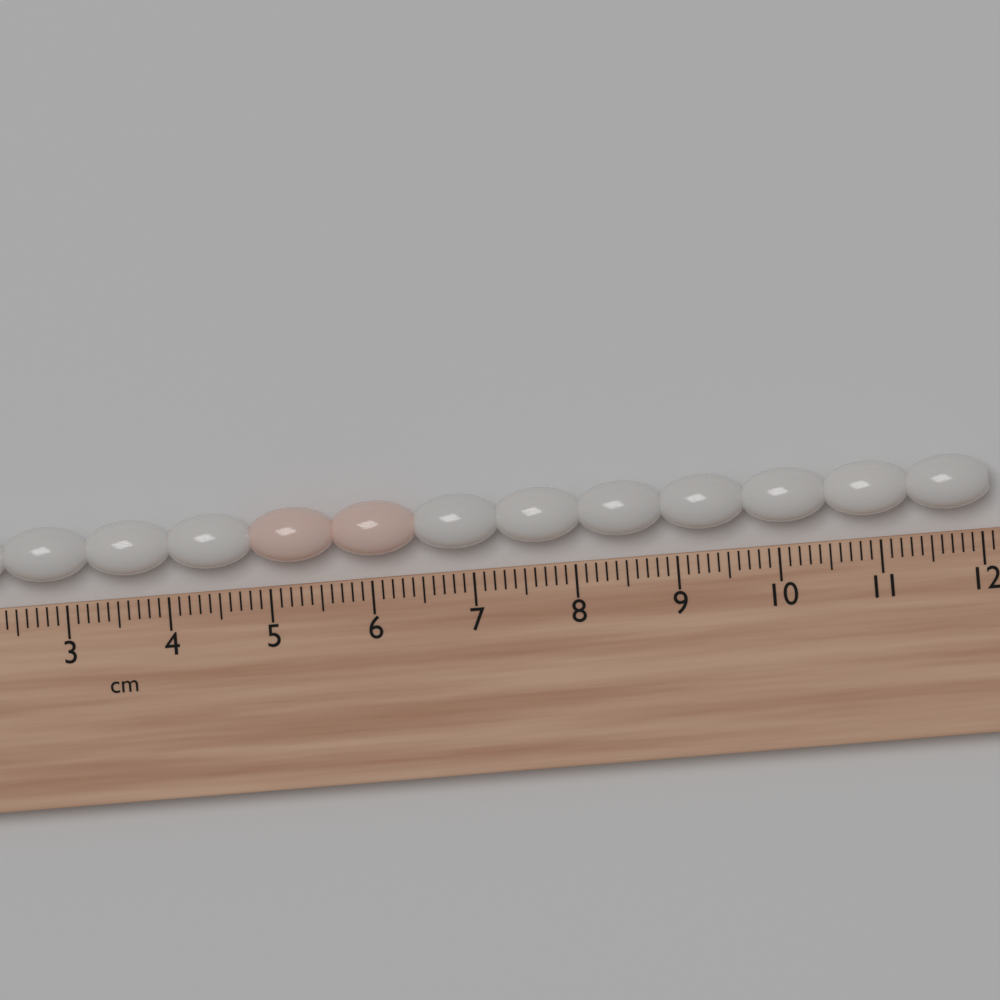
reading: 12.1 cm
